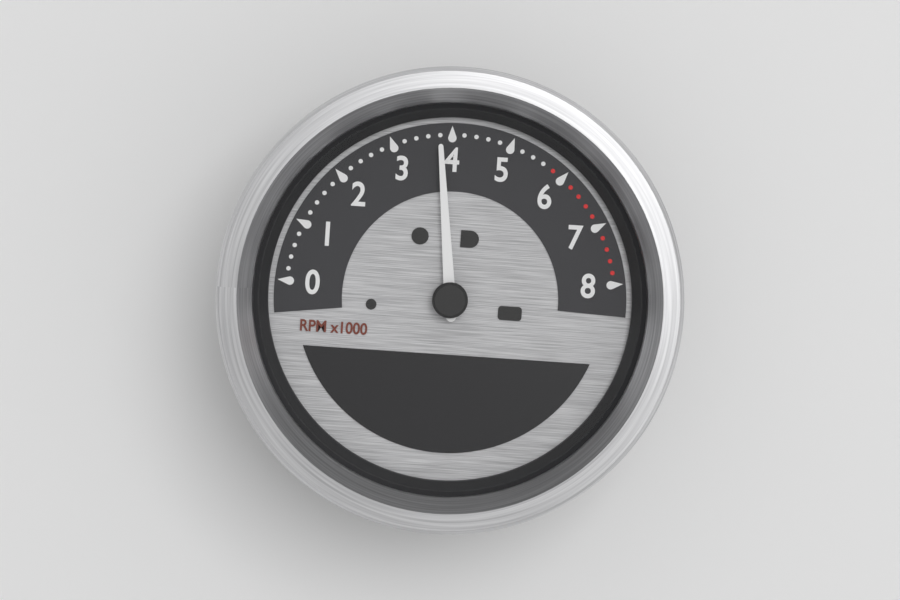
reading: 3800 RPM
